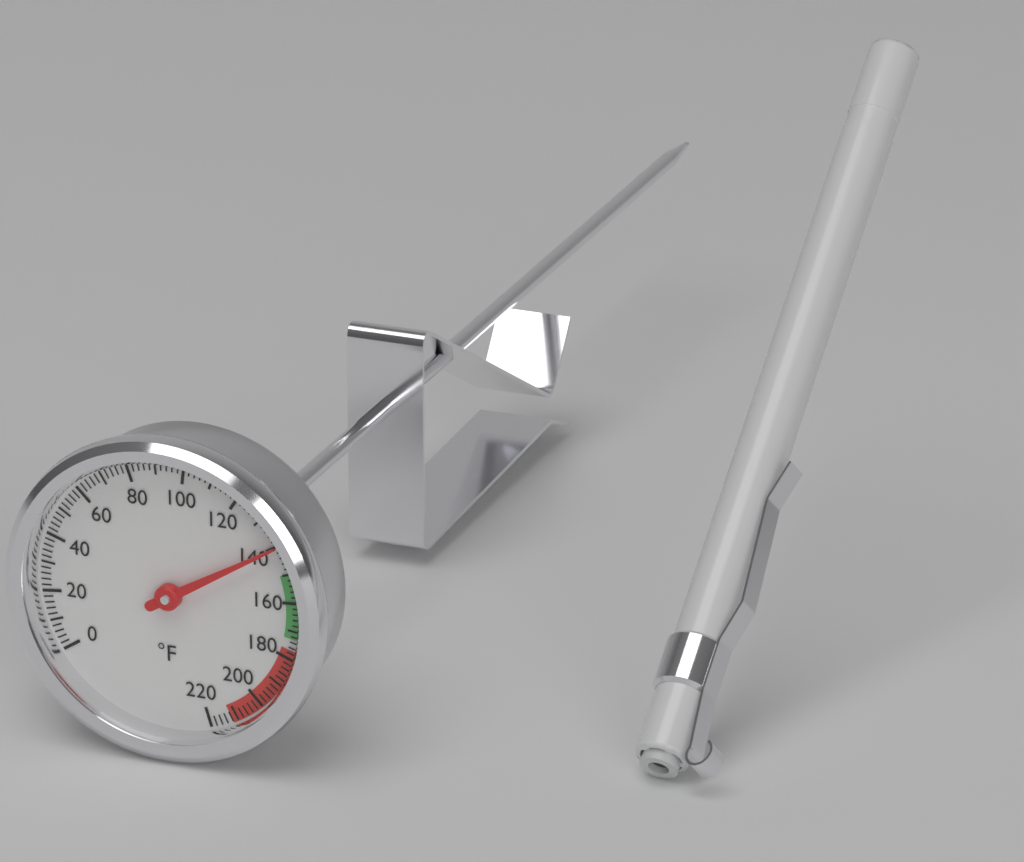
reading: 140 °F
